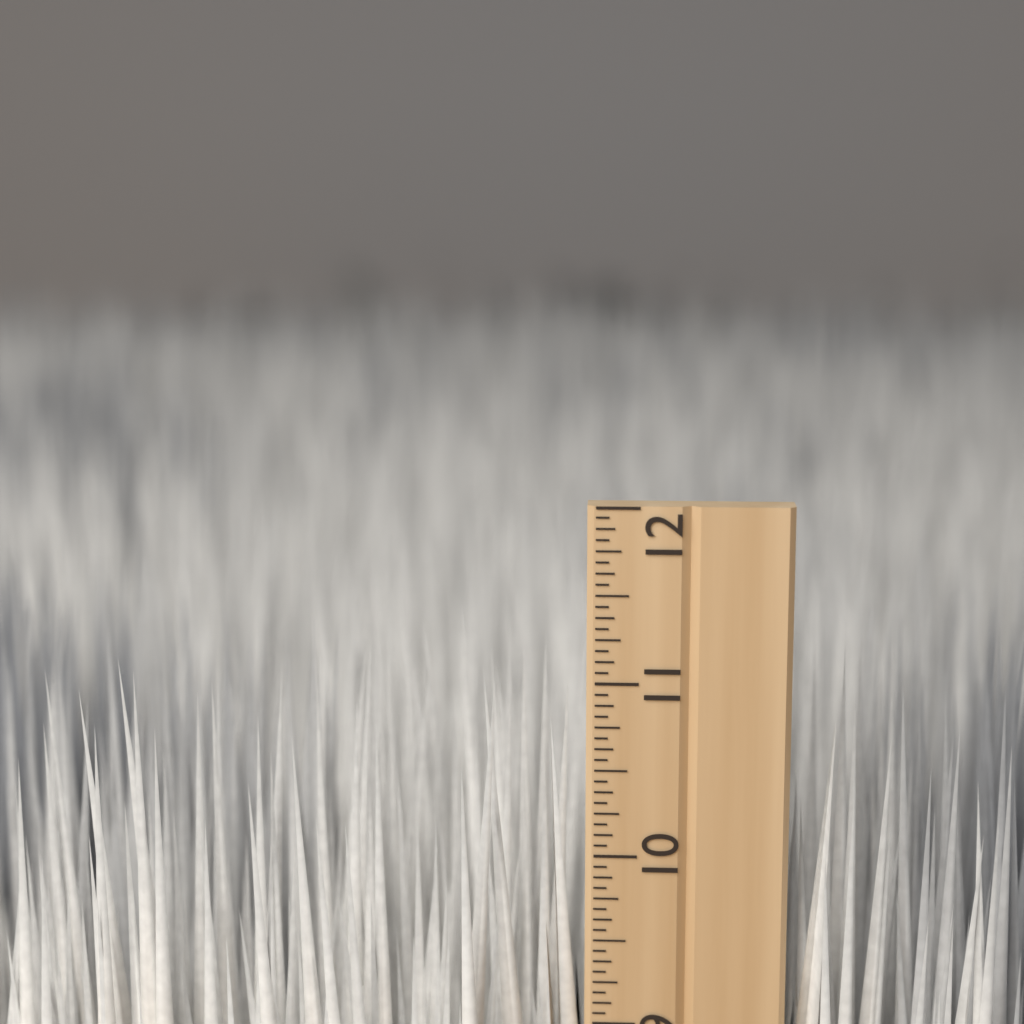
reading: 11.1250 inch
